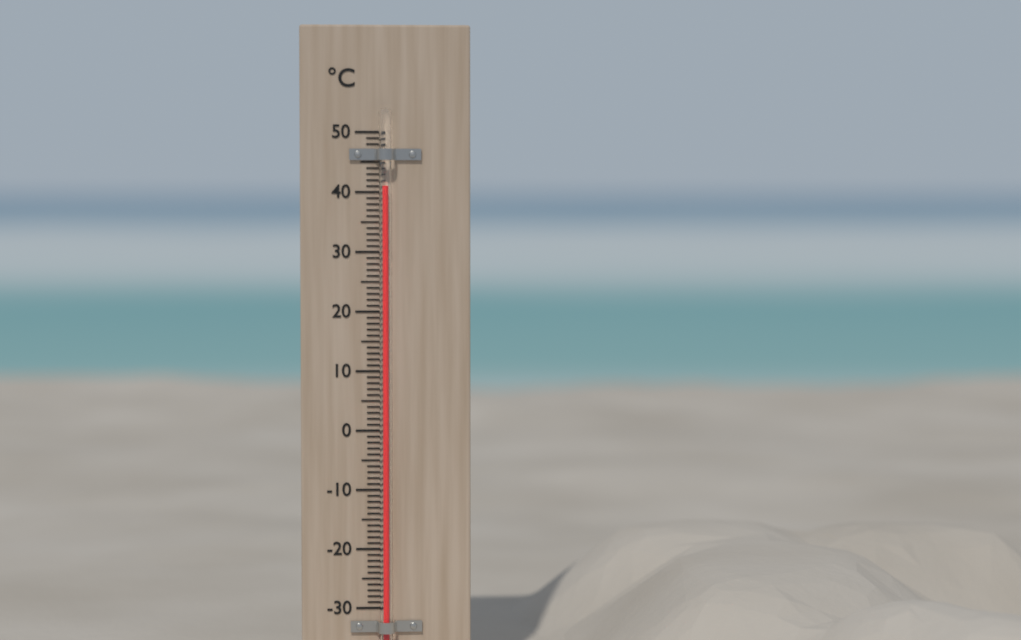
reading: 41 °C
